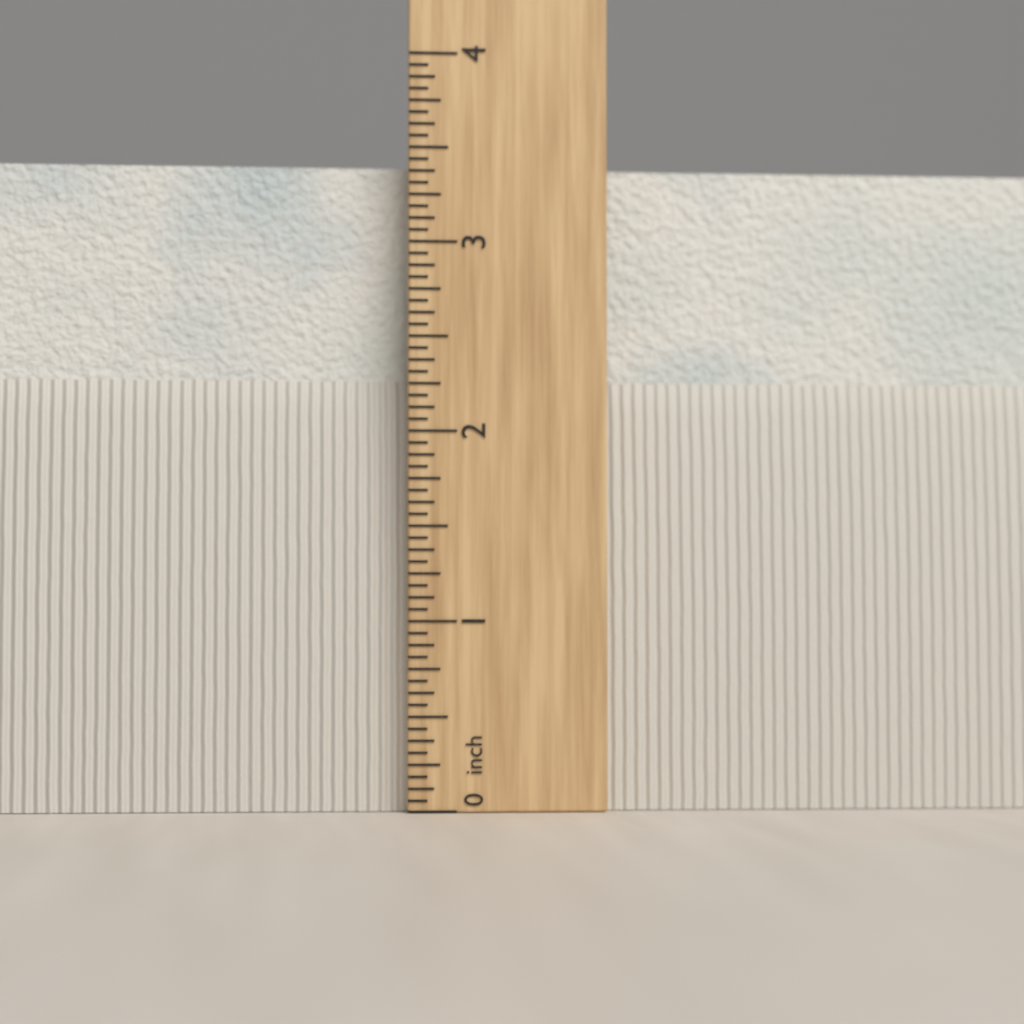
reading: 3.4375 in
